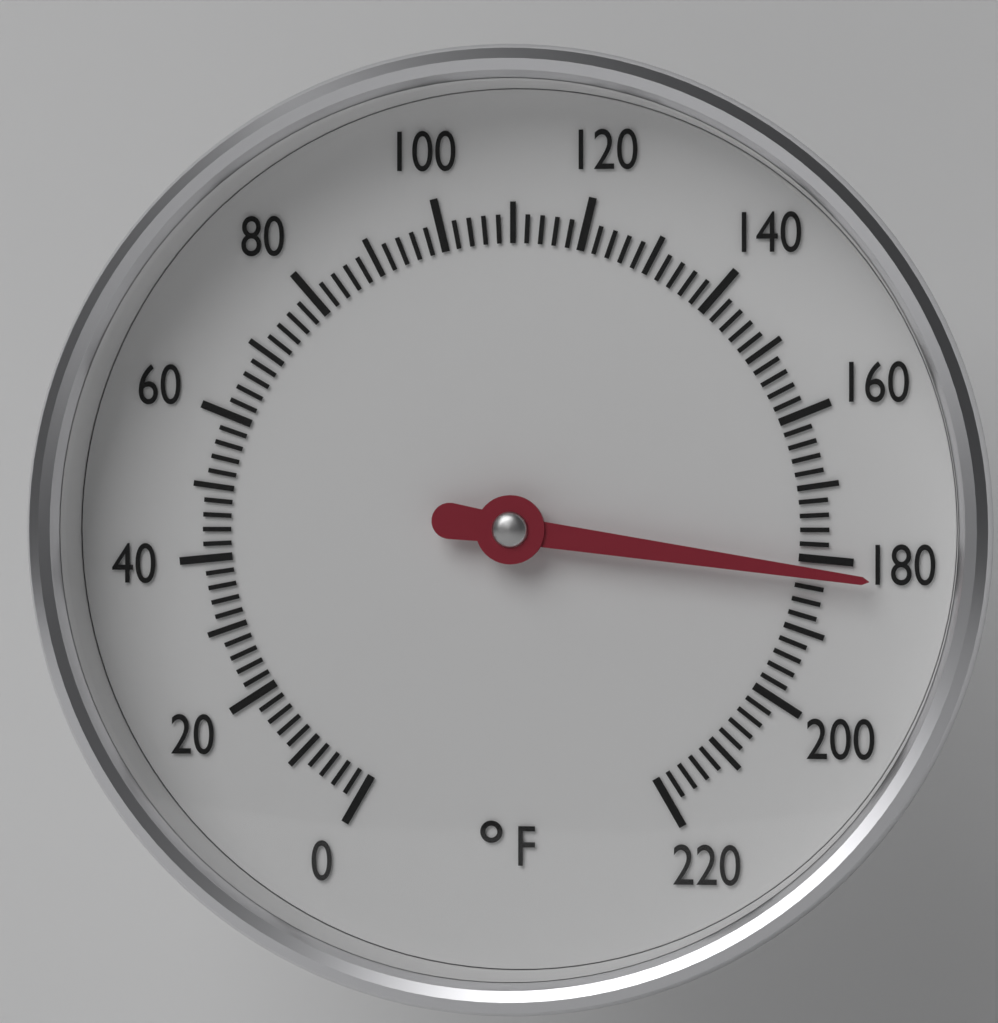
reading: 182 °F
